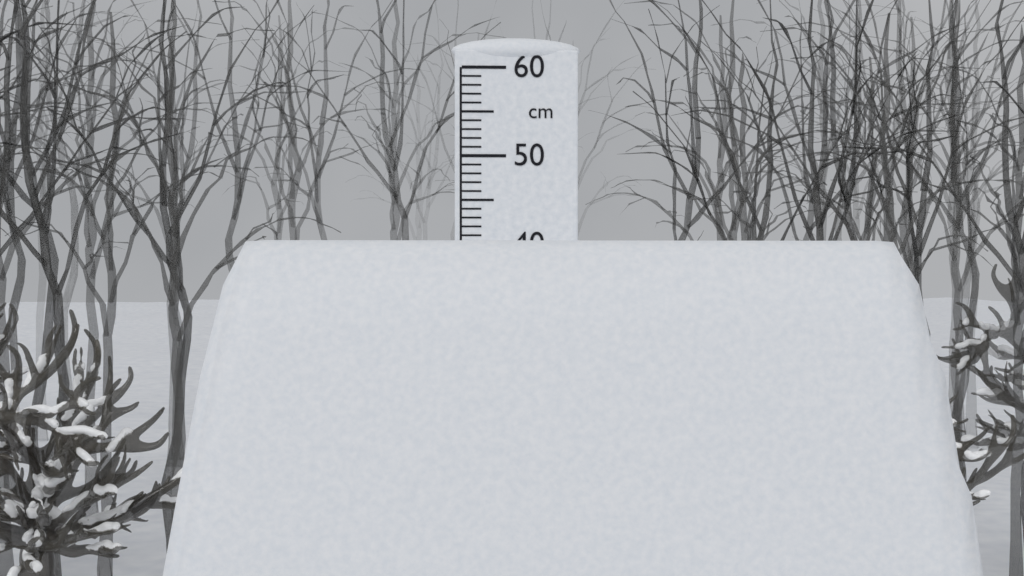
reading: 39 cm
